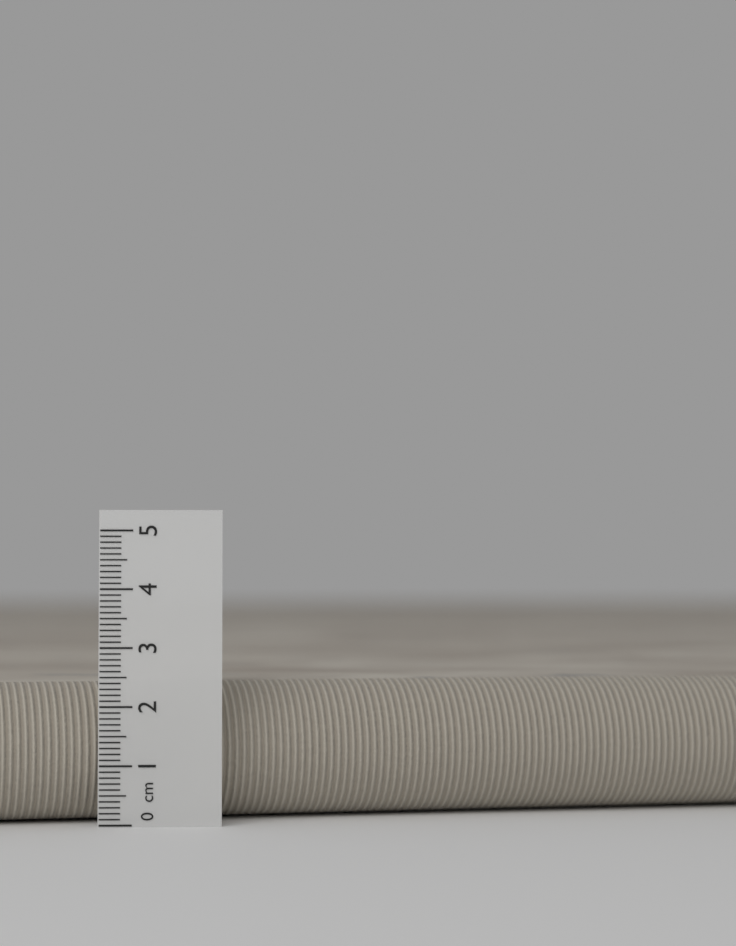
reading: 2.4 cm
